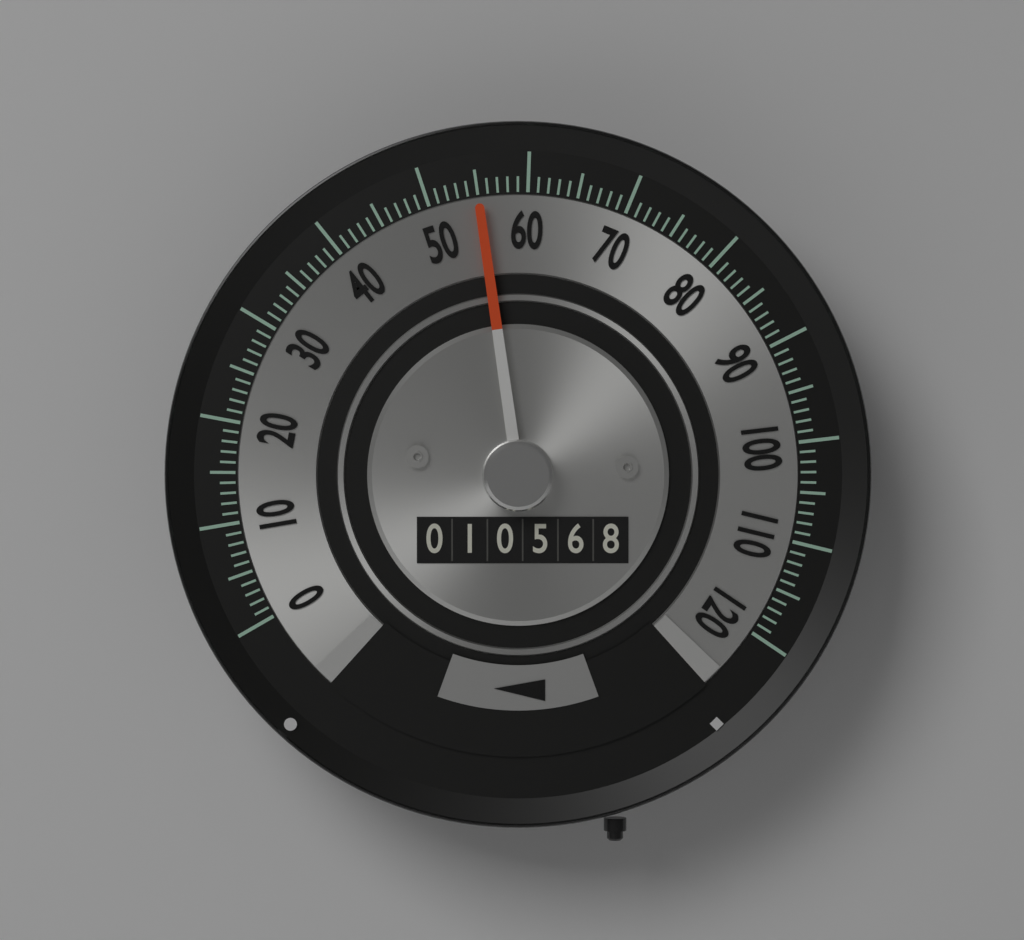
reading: 55 (no unit)
